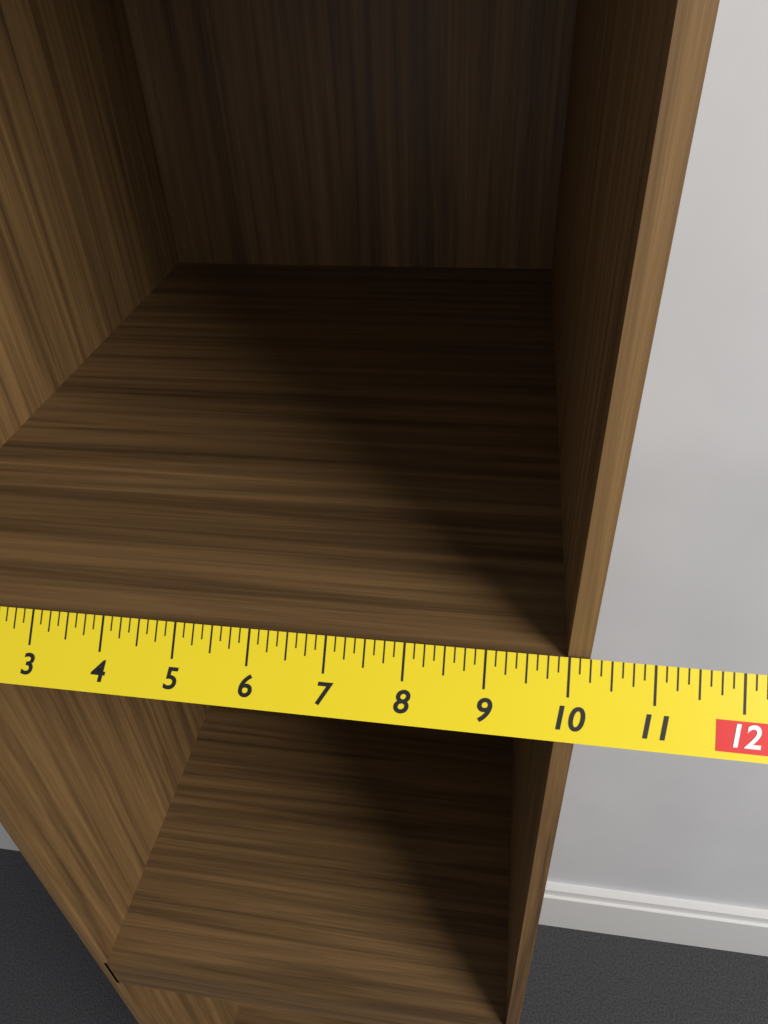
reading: 10.250 in
